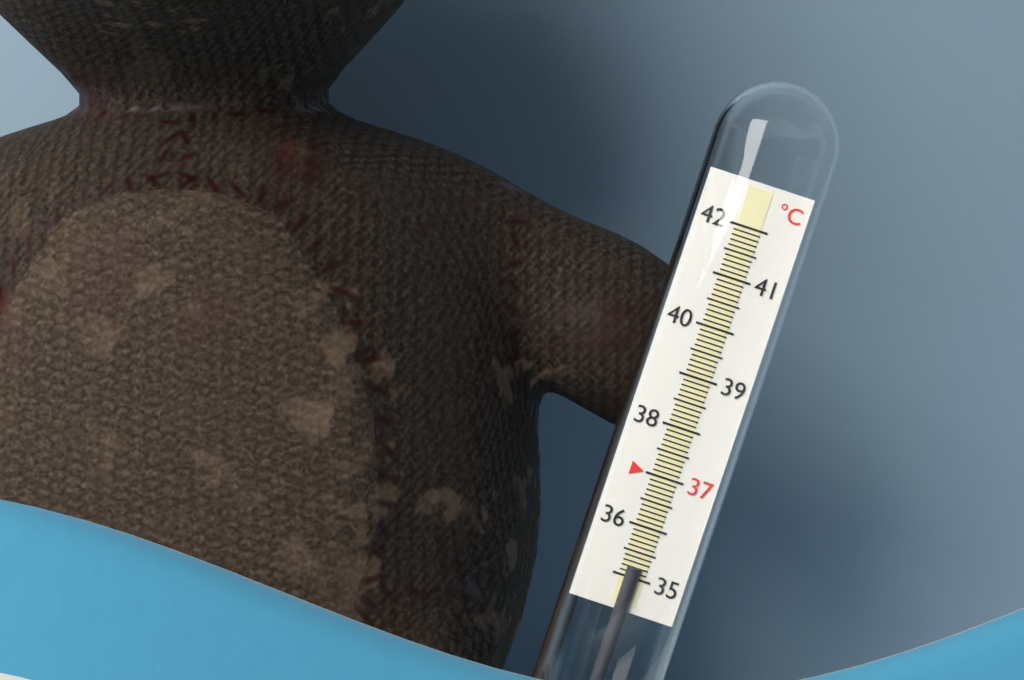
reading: 35.2 °C
